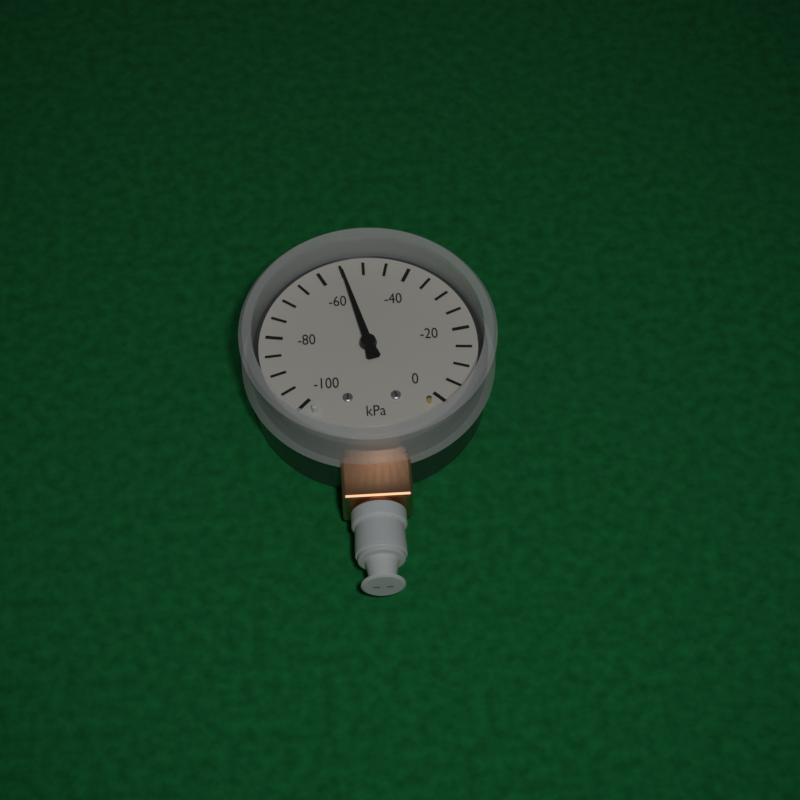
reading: -55 kPa
